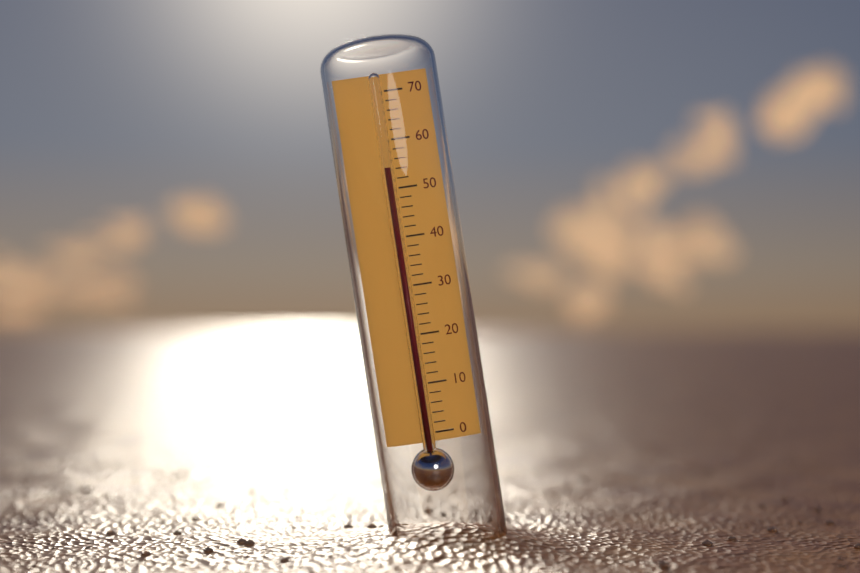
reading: 54 (no unit)
